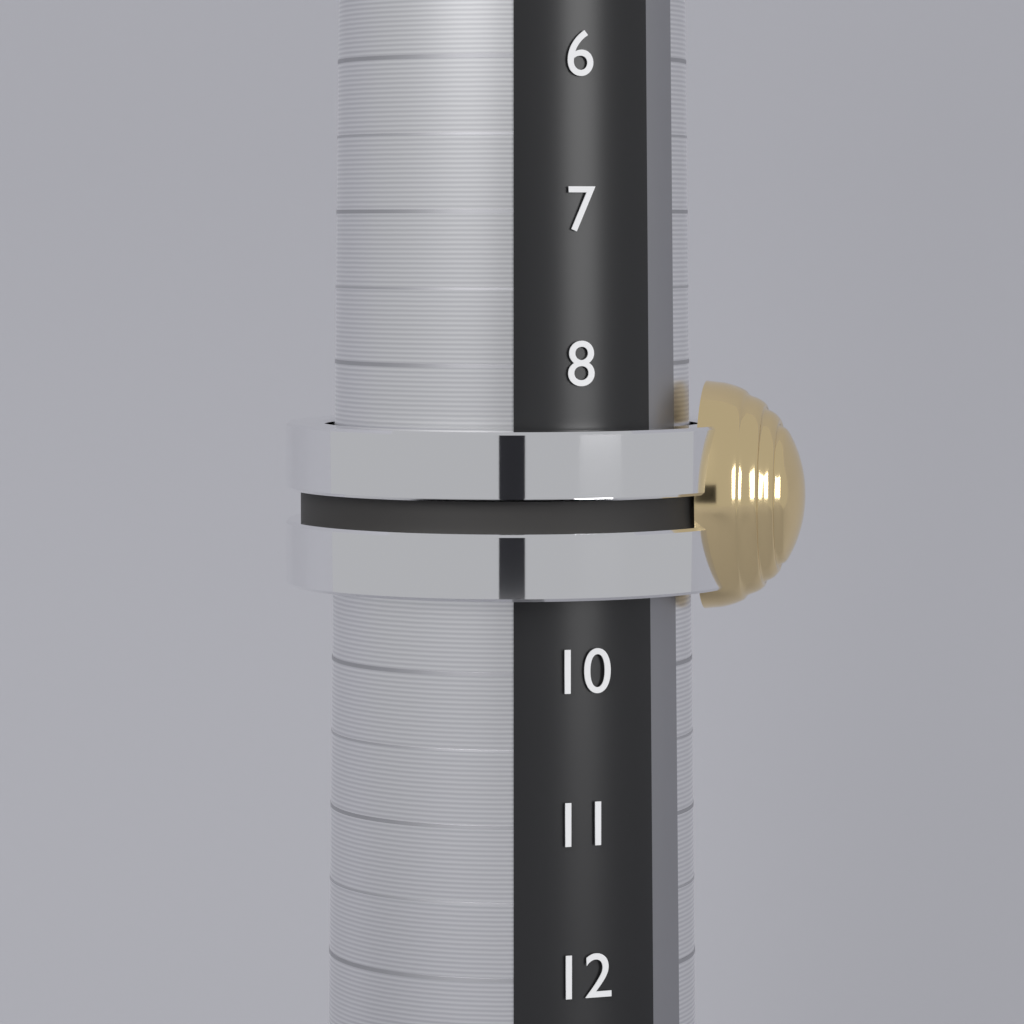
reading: 9.5 (no unit)
